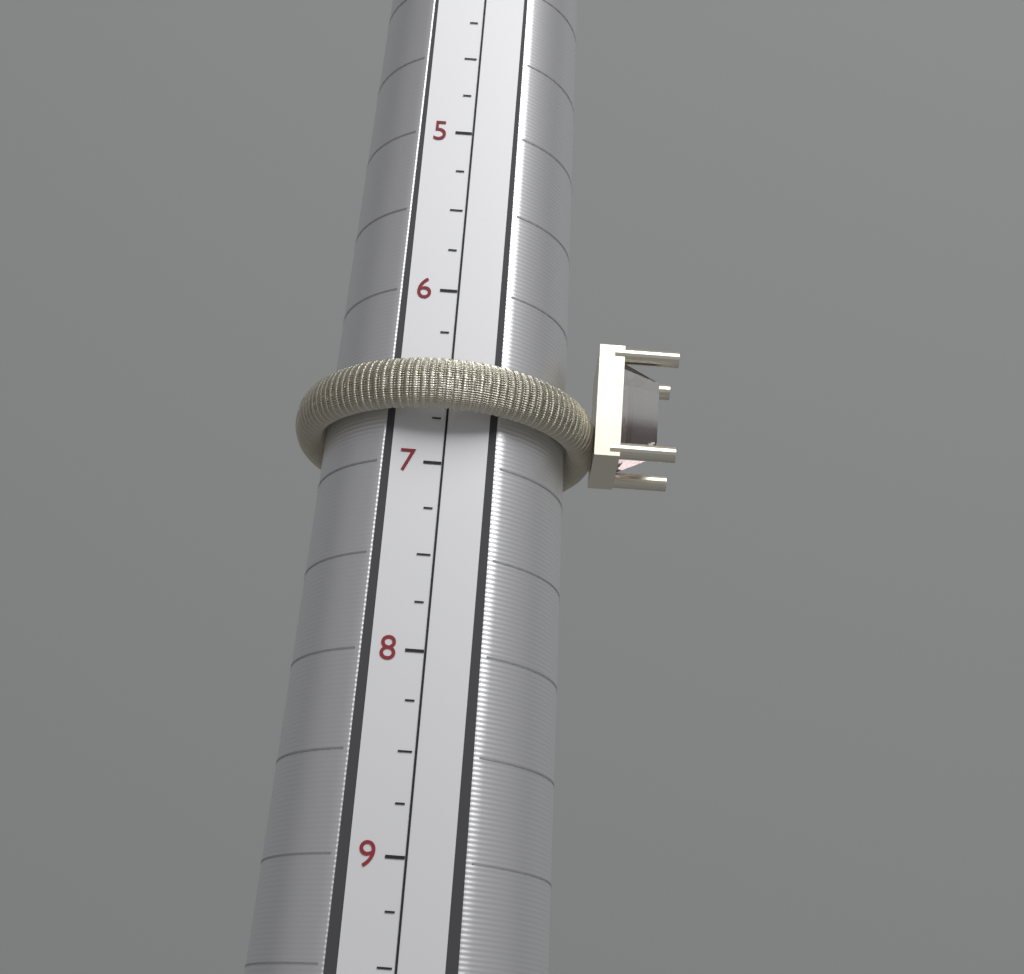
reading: 6.75 (no unit)
